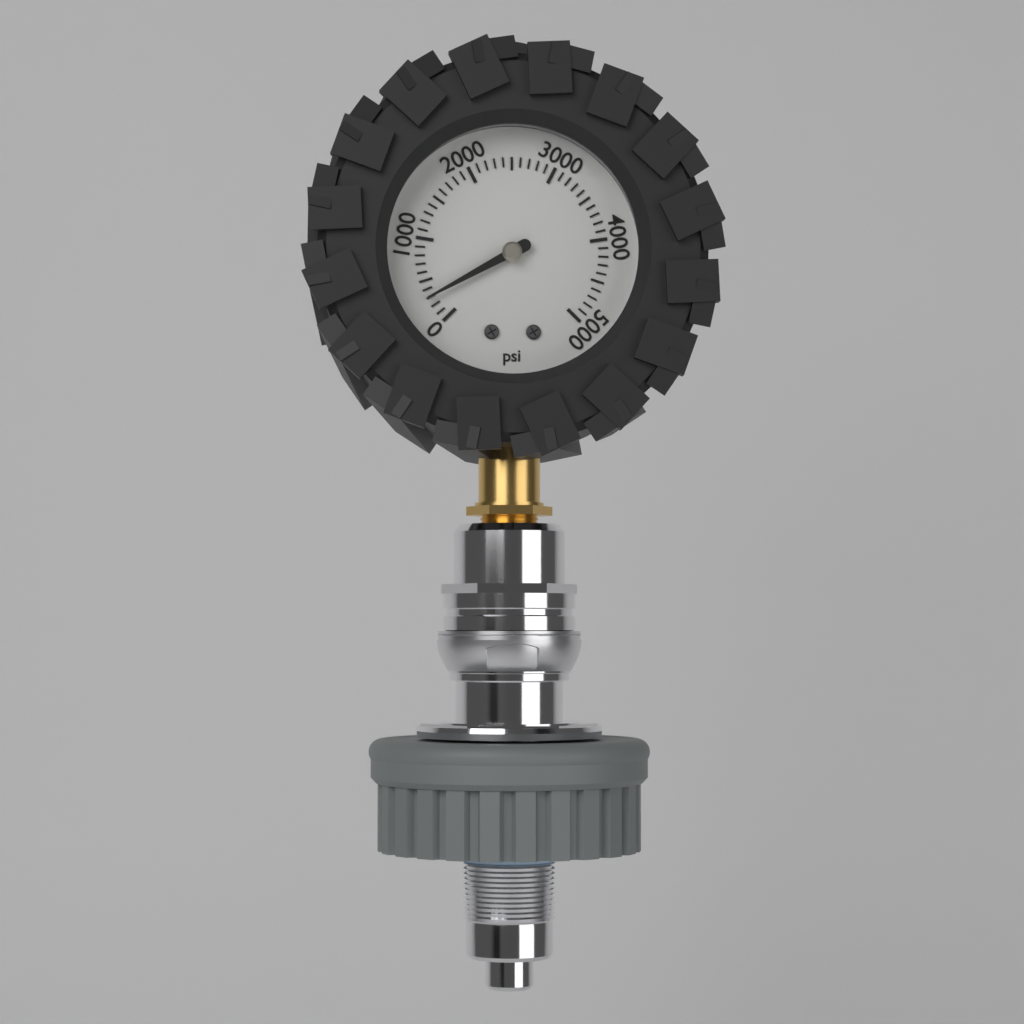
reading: 300 psi
